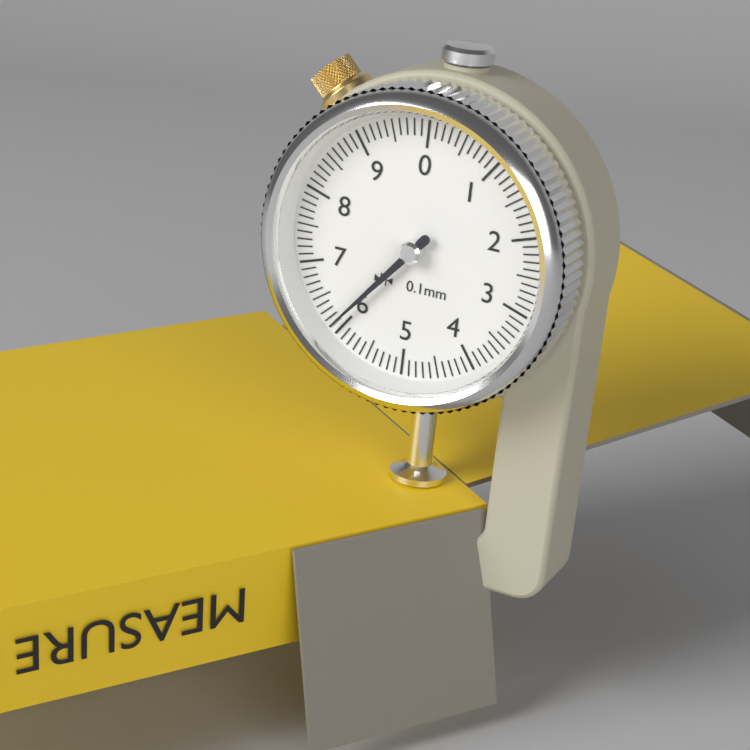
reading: 6.1 mm
